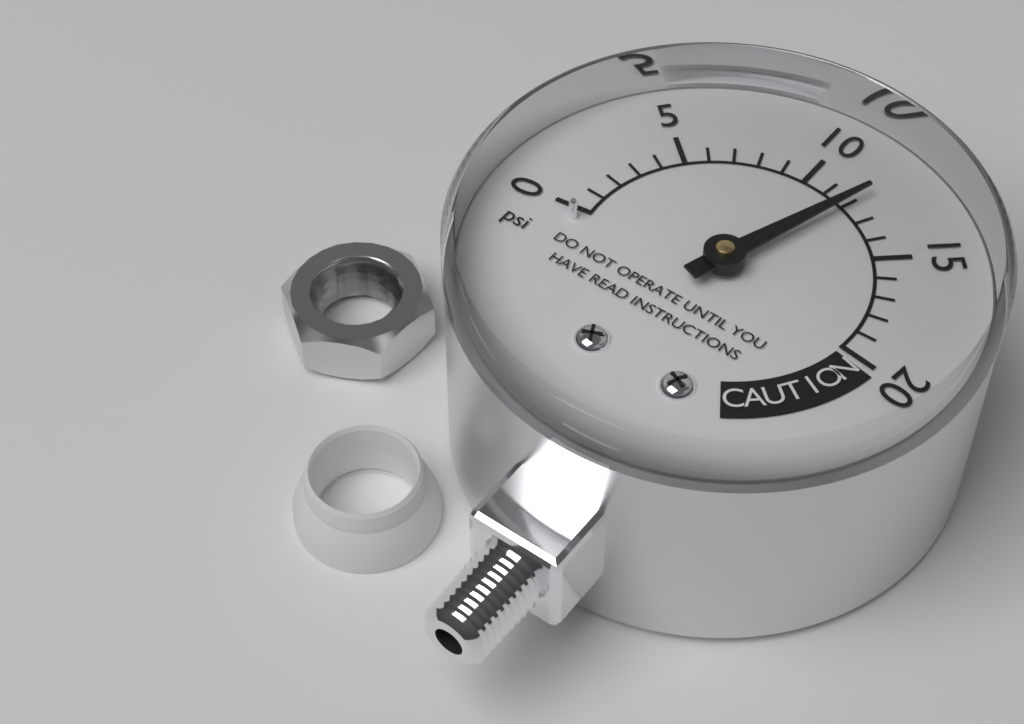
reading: 12 psi
